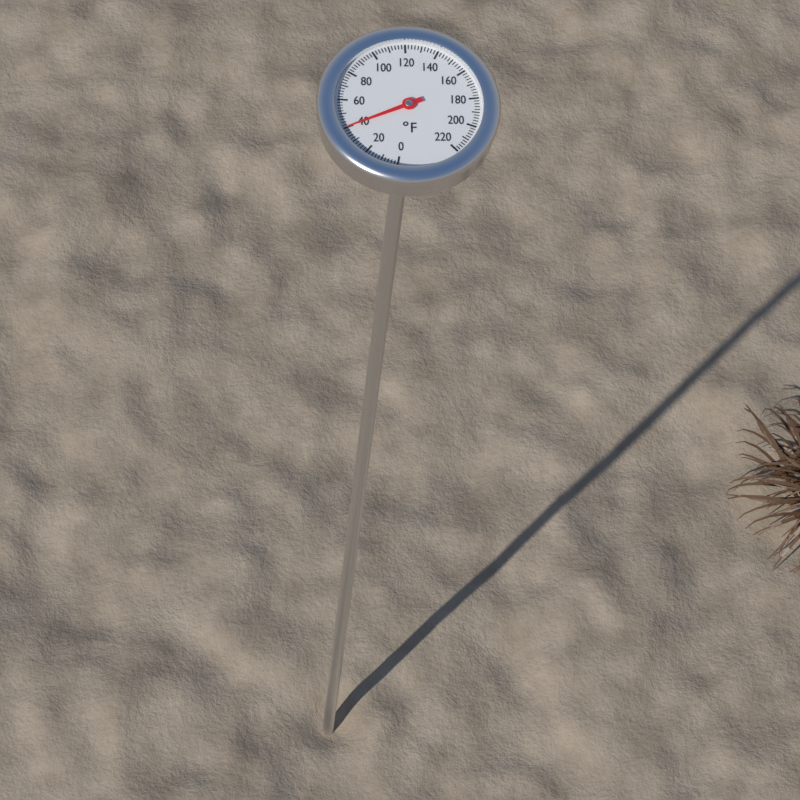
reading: 40 °F
